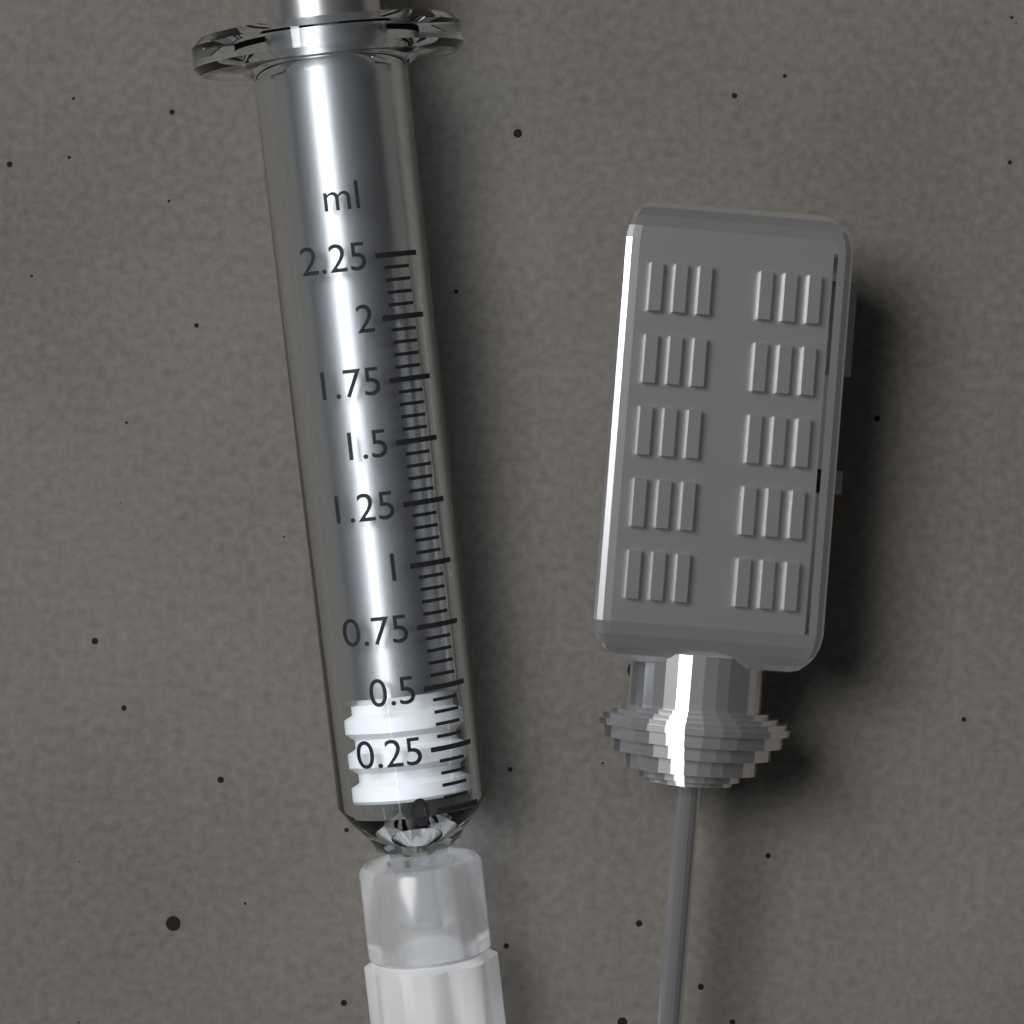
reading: 0.05 ml
